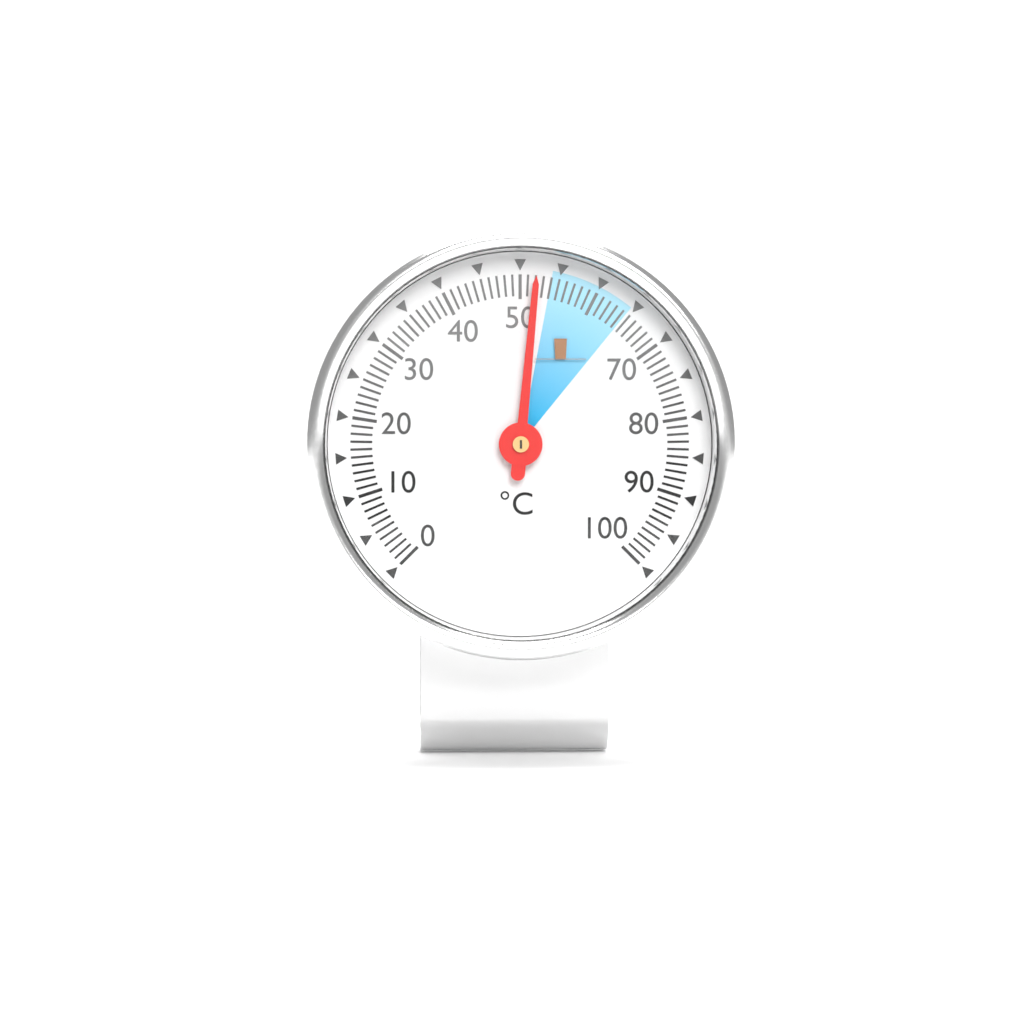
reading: 52 °C
